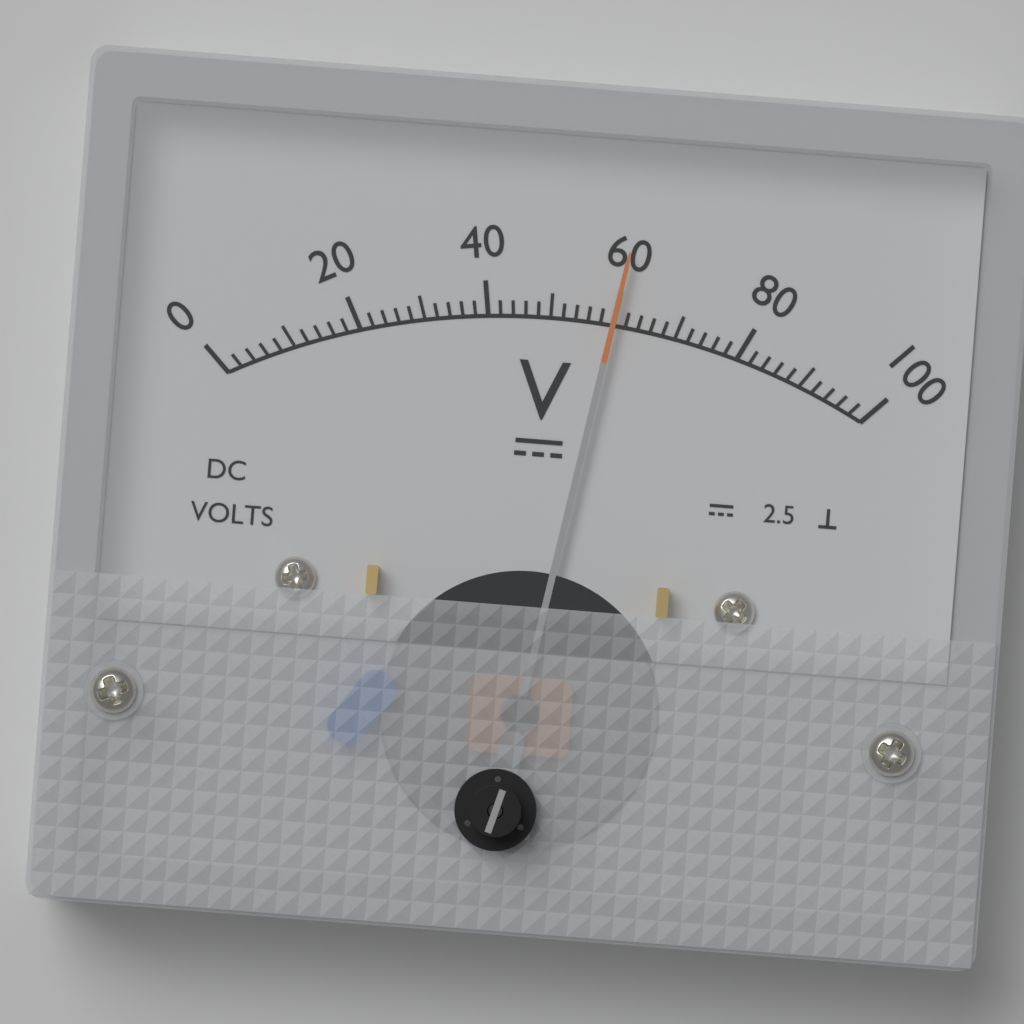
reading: 60 V
